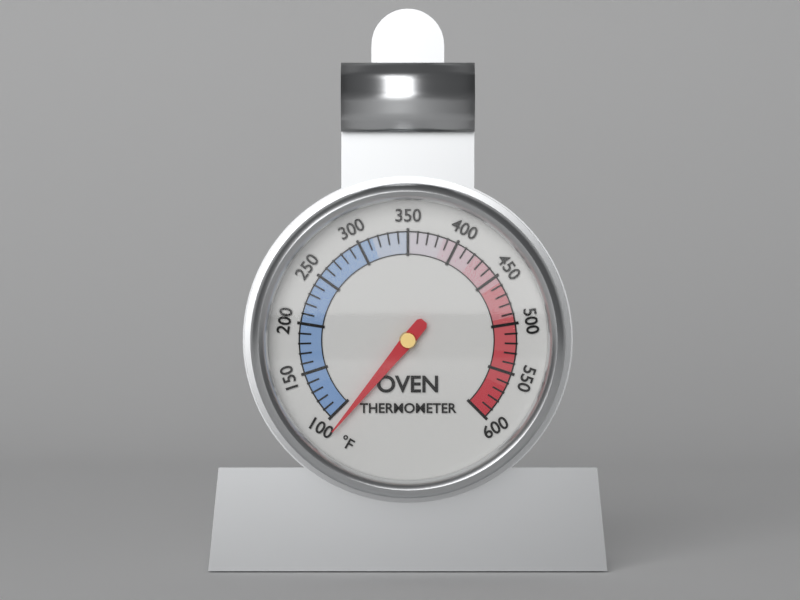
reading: 90 °F
